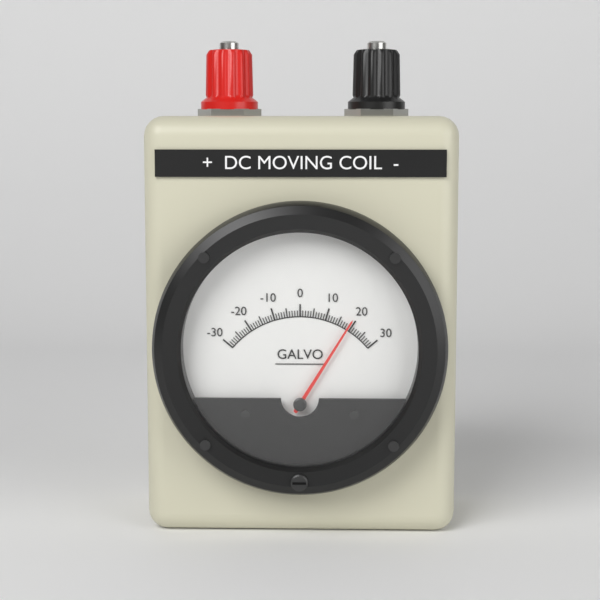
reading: 19 (no unit)
